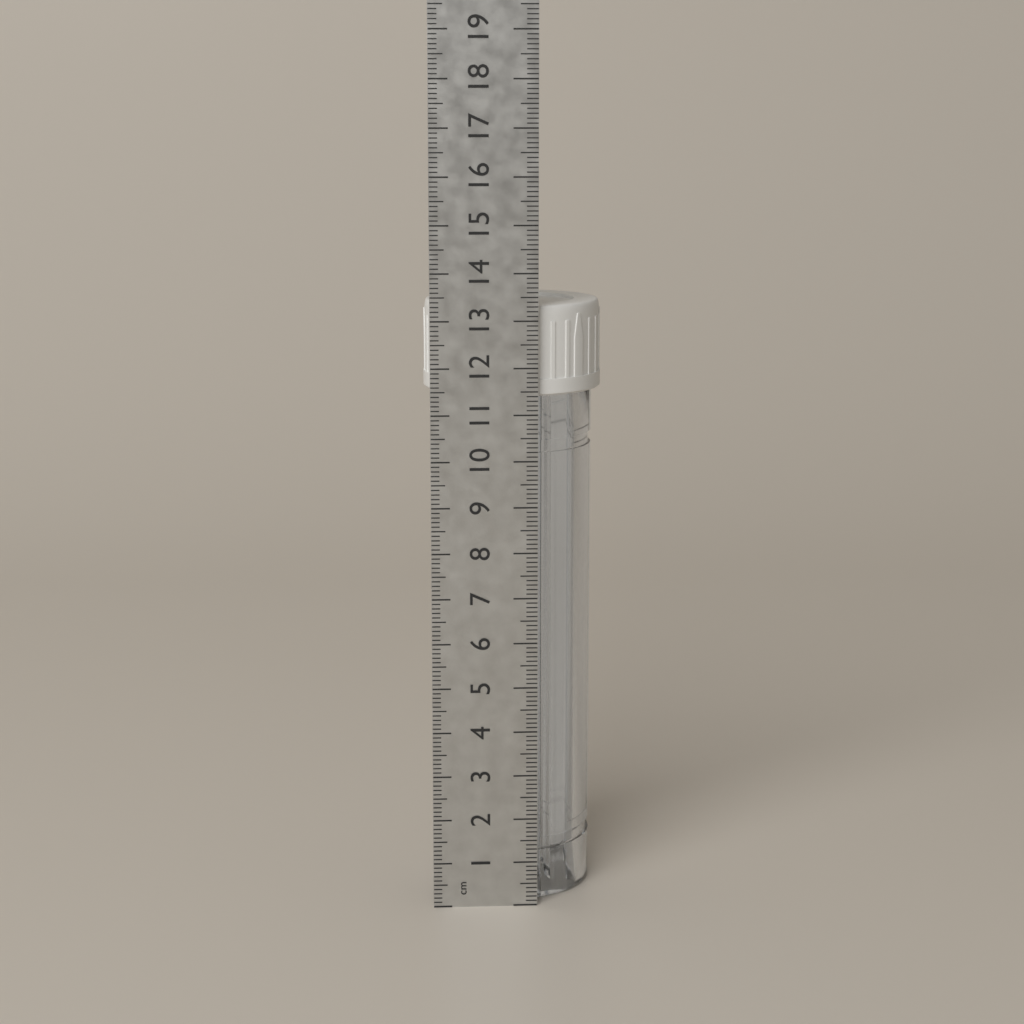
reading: 13.3 cm
